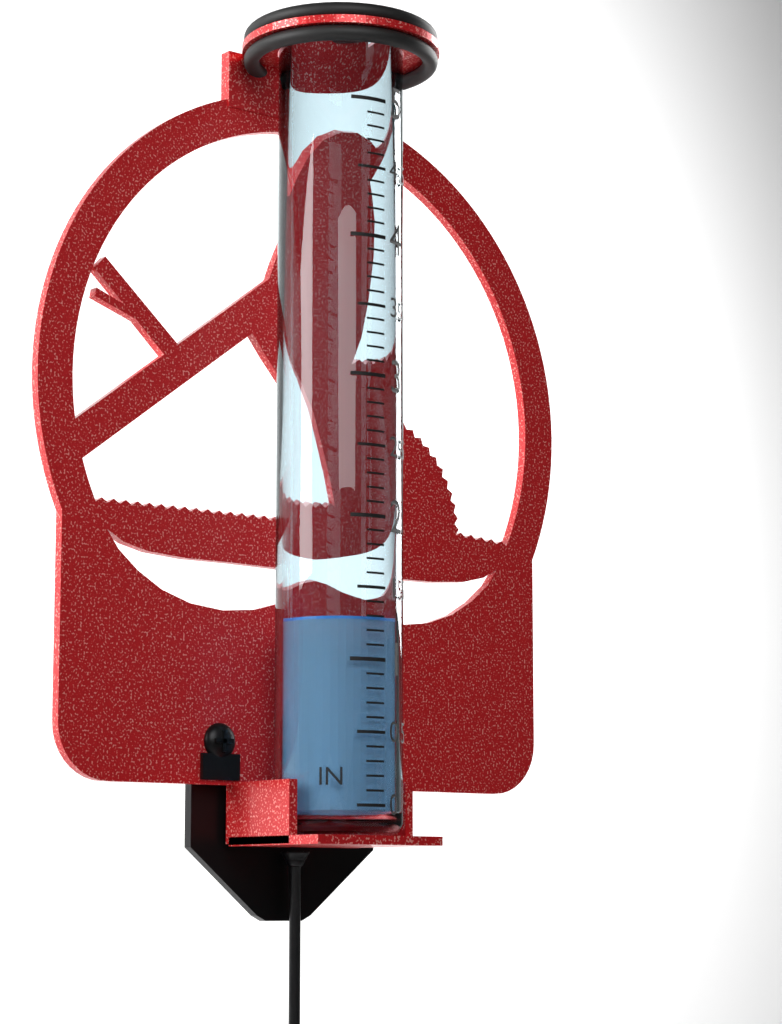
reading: 1.3 in
